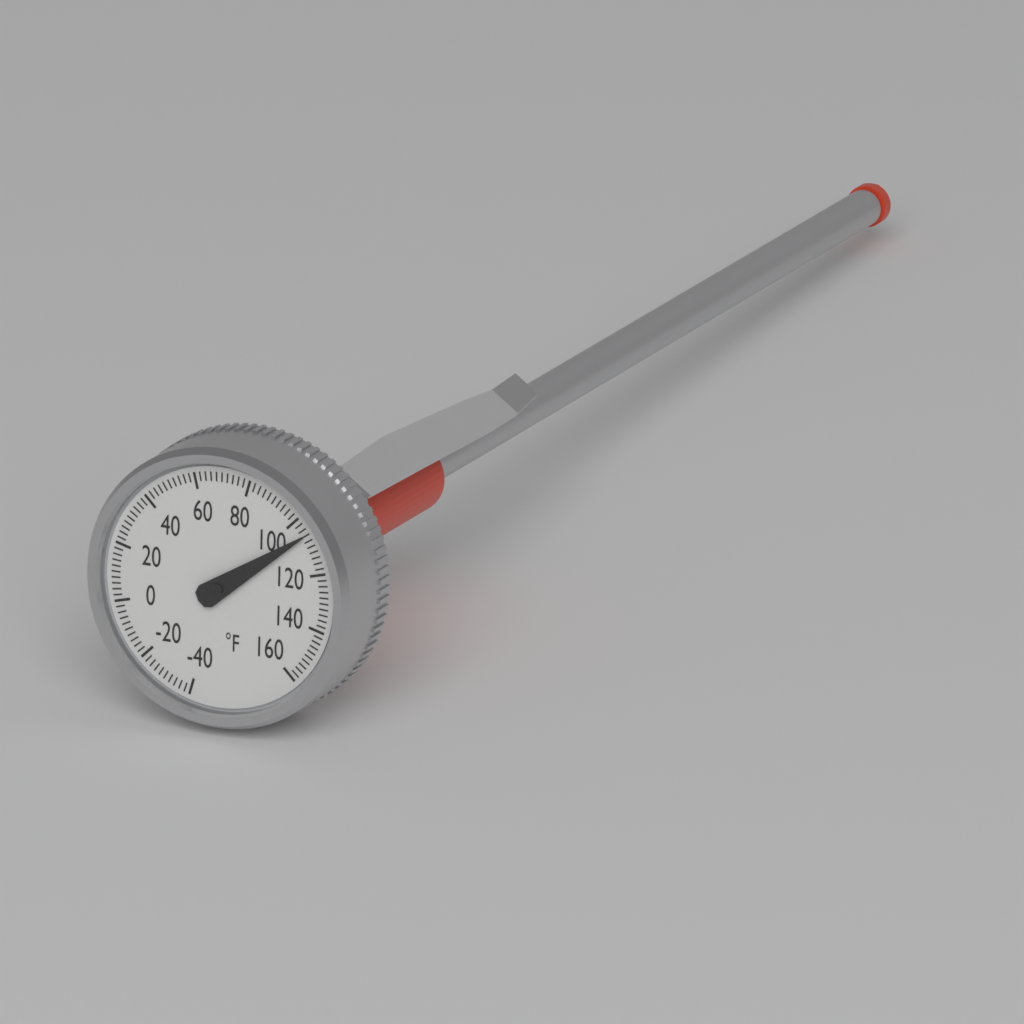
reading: 106 °F
